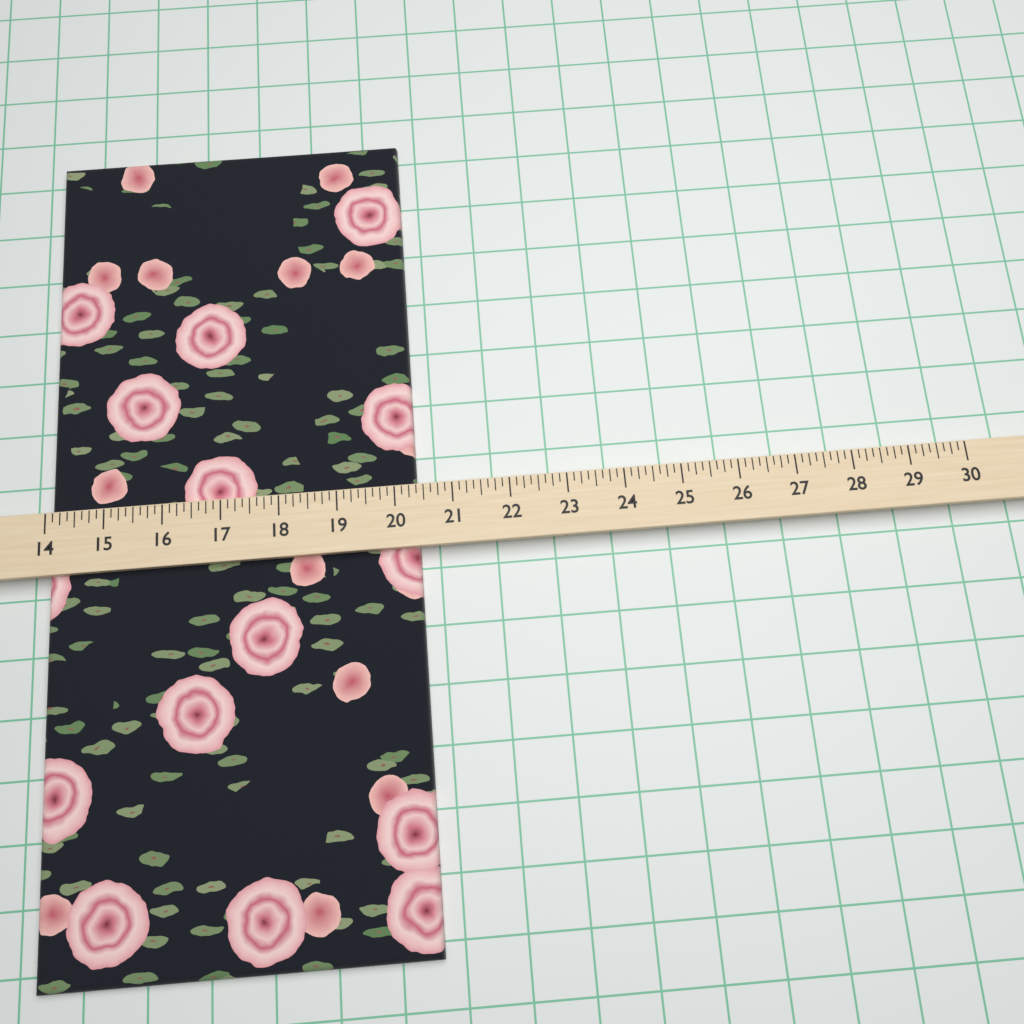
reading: 20.375 (no unit)
